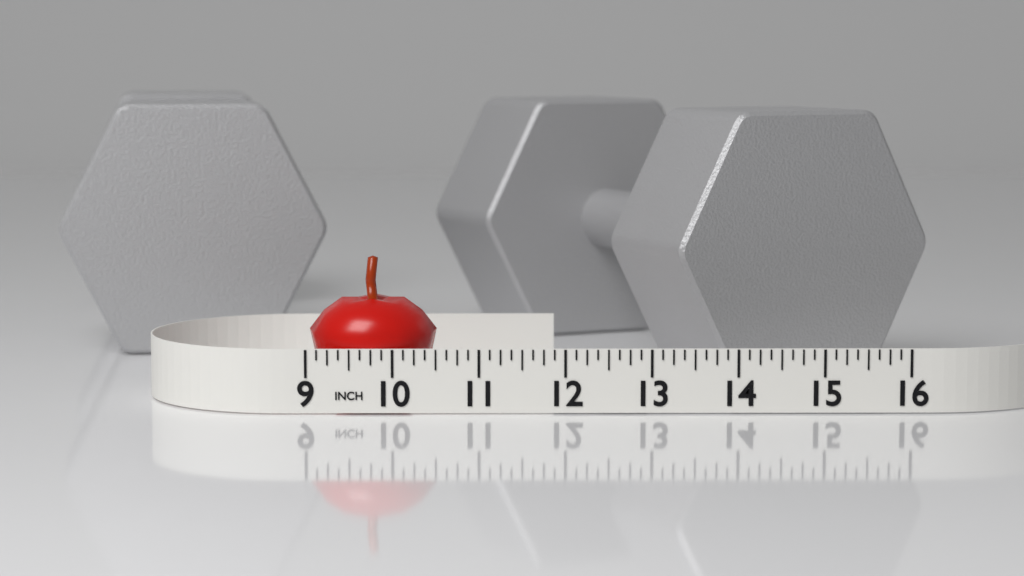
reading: 10.500 in
